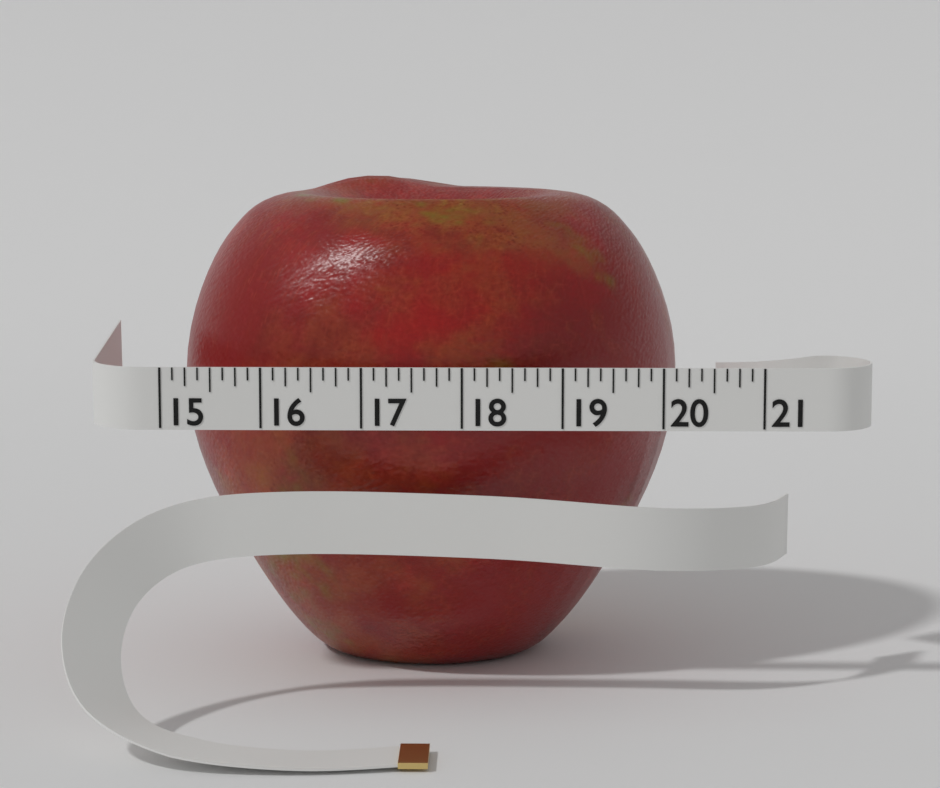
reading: 20.250 (no unit)
